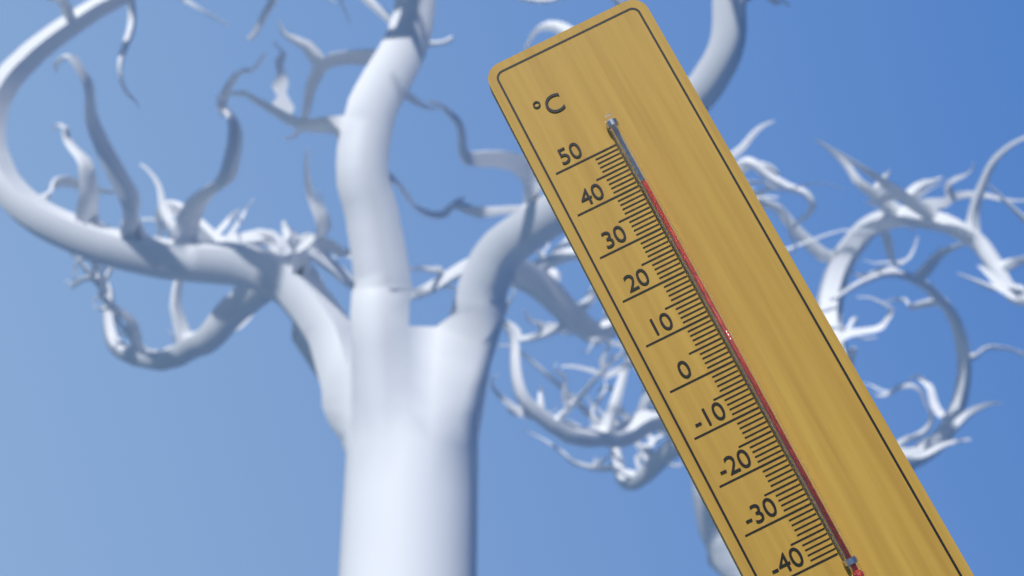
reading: 40 °C
